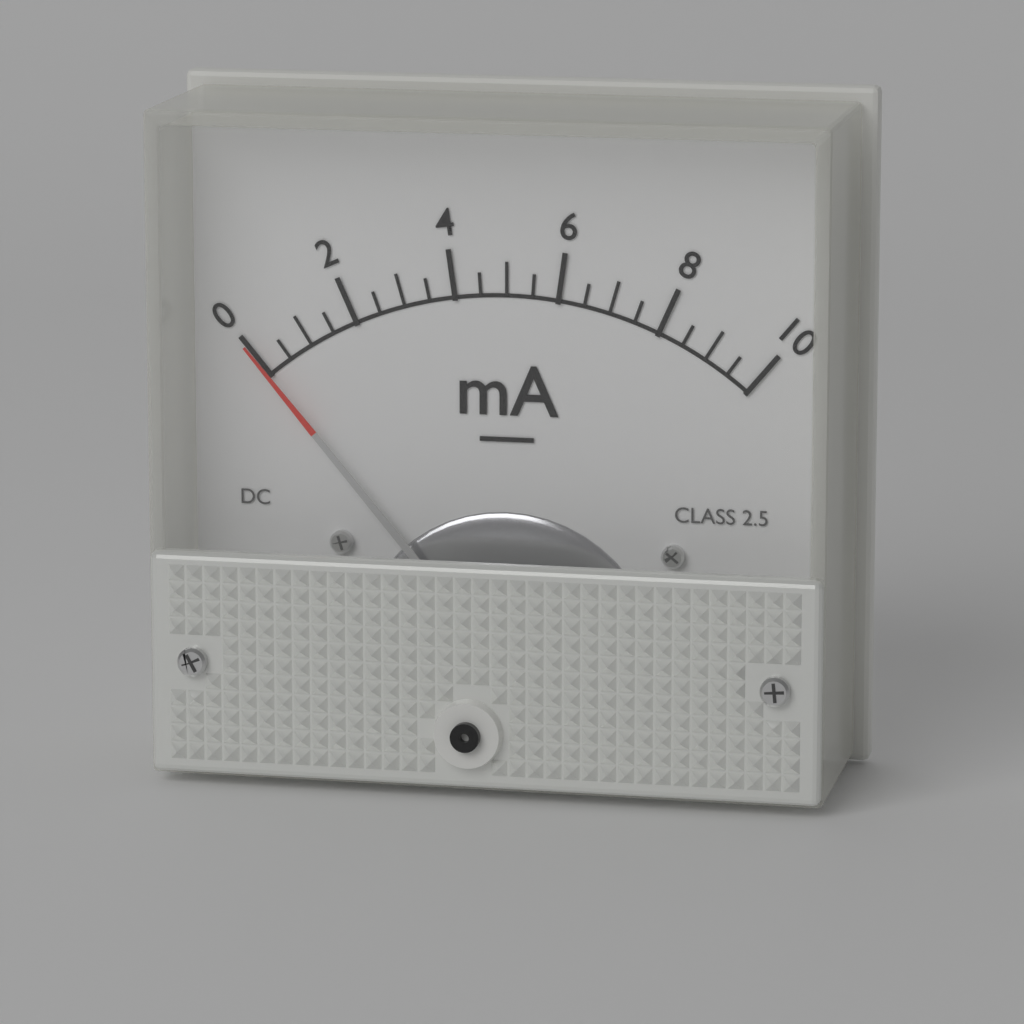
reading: 0.0 mA
